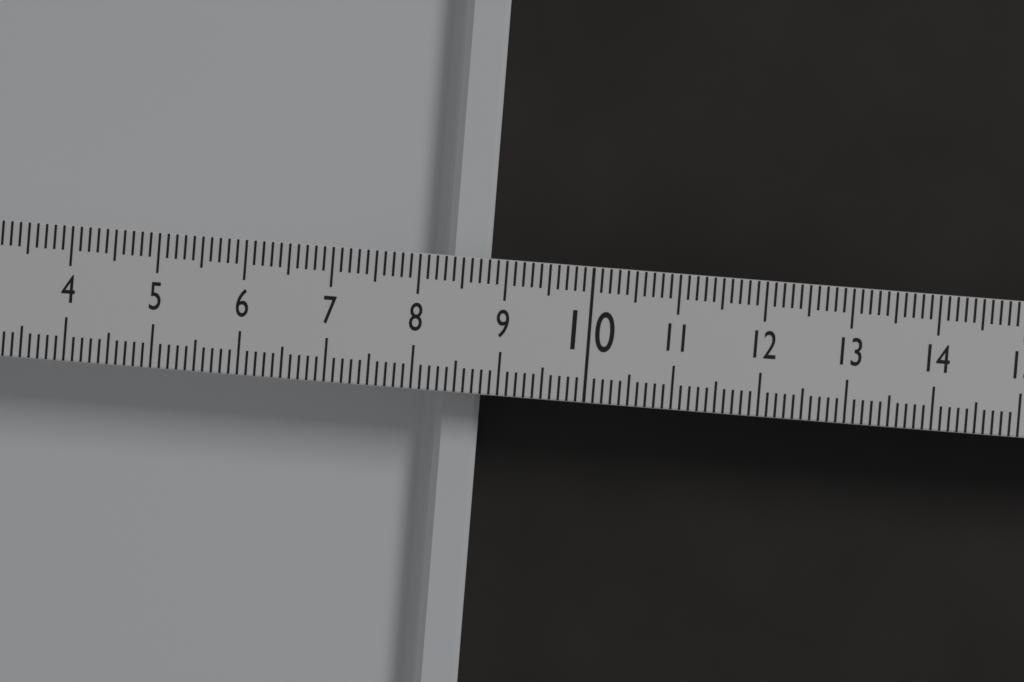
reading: 8.8 (no unit)
